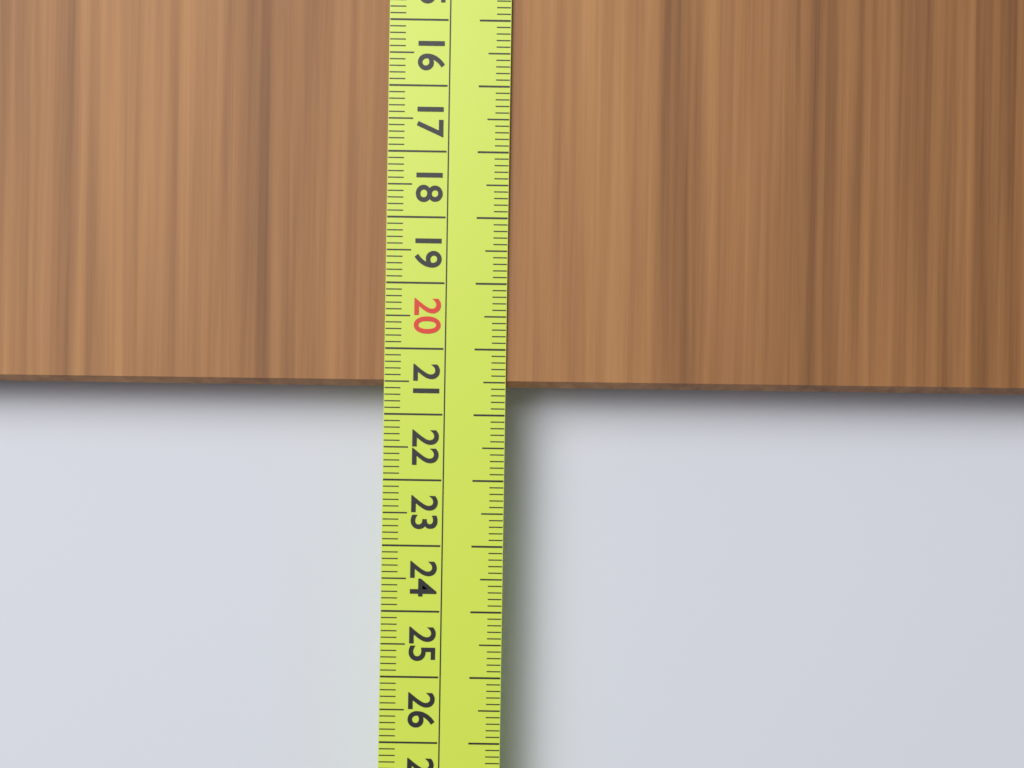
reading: 20.6 cm
